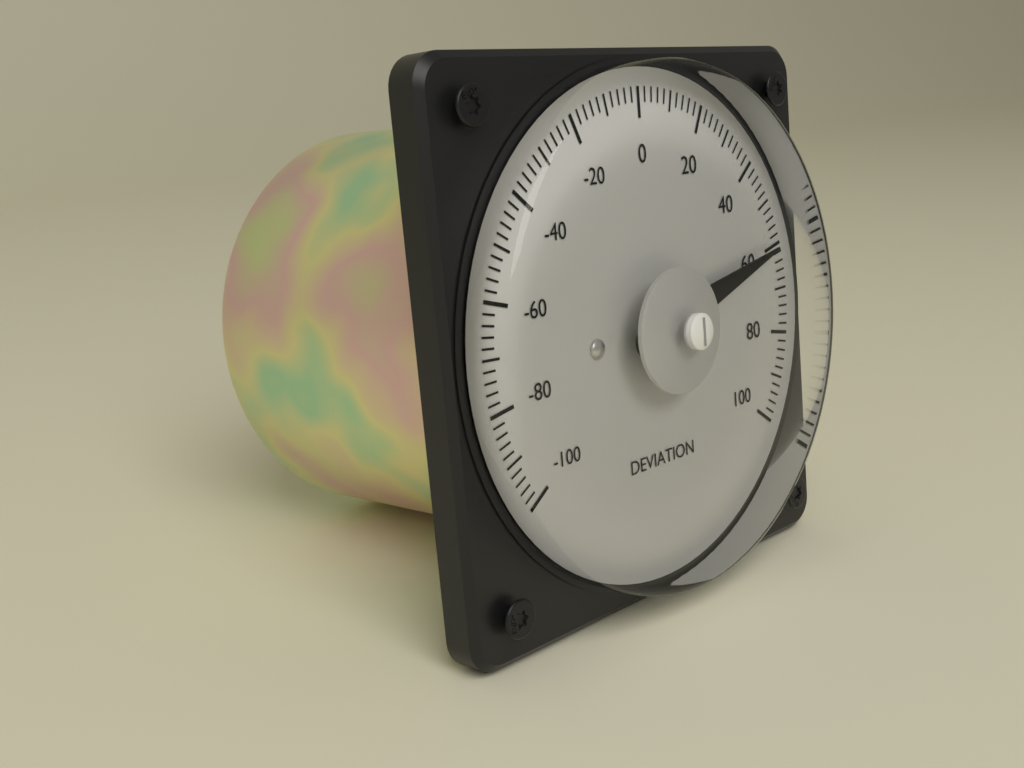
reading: 60 (no unit)
